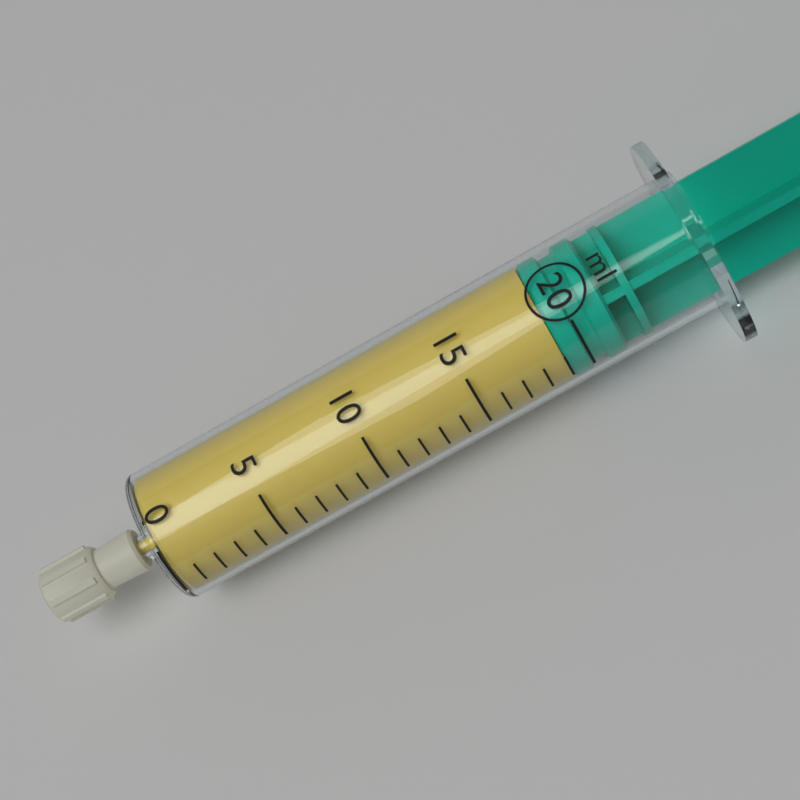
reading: 19 ml
